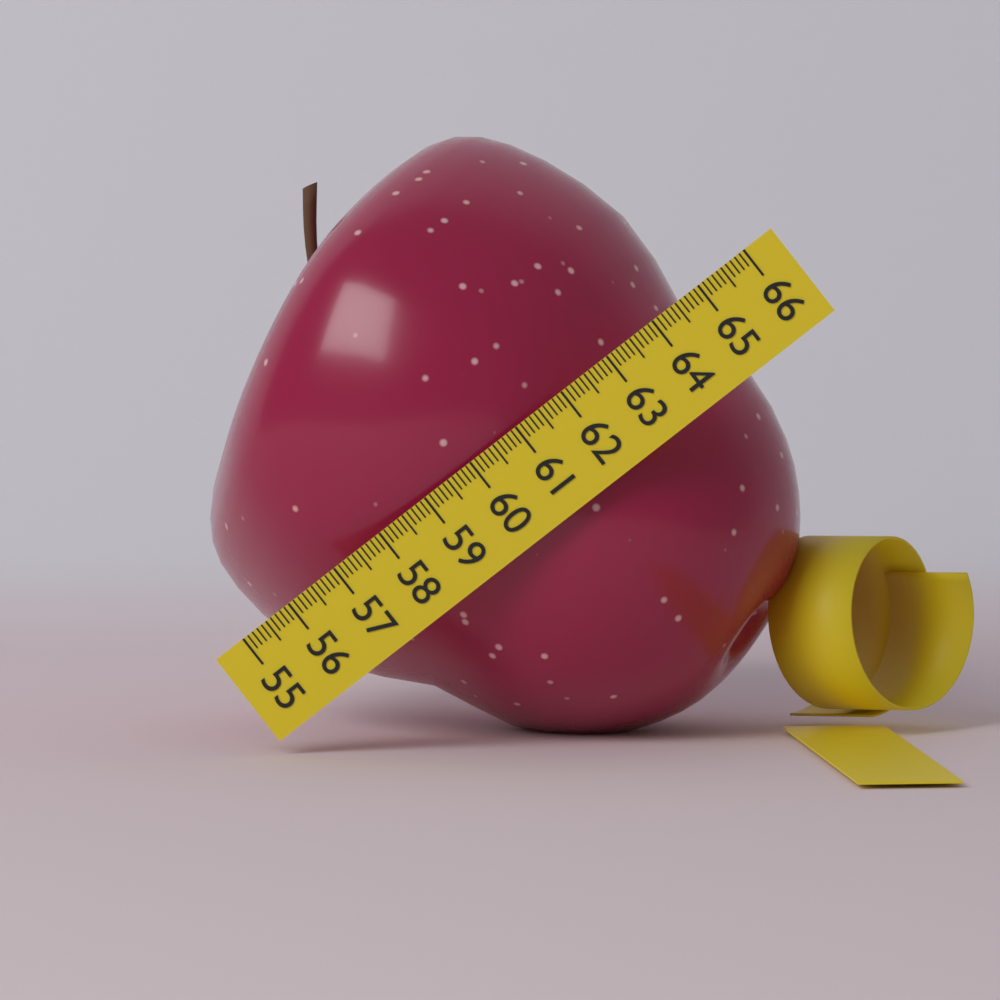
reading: 64.6 (no unit)
